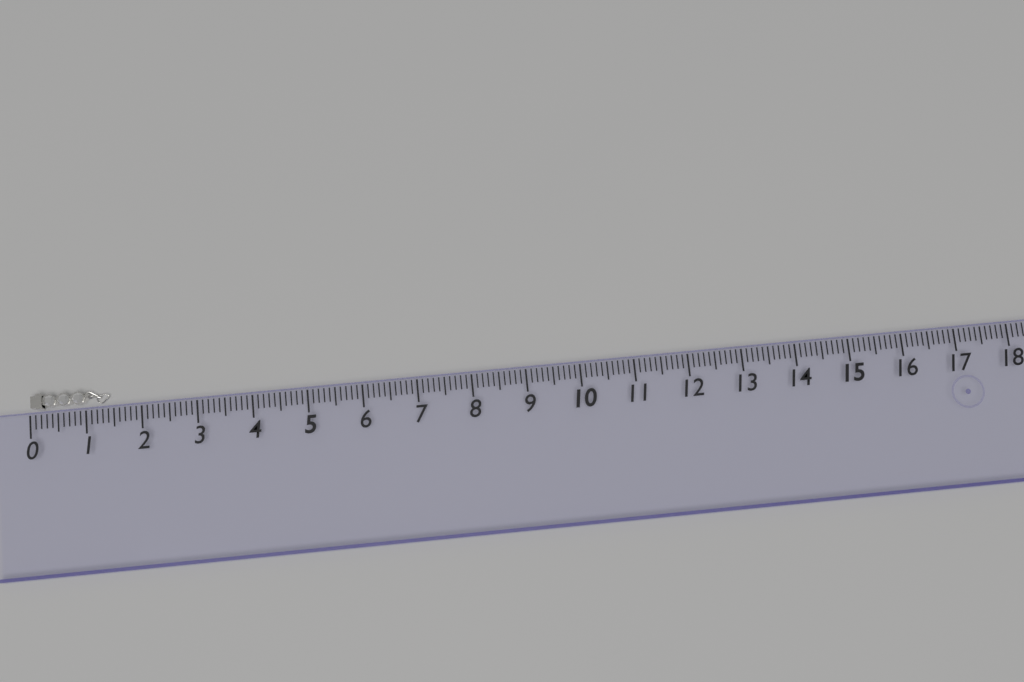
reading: 1.4 (no unit)
